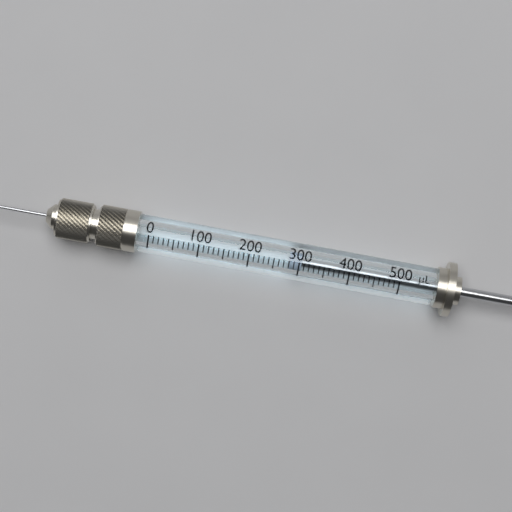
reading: 280 µL
